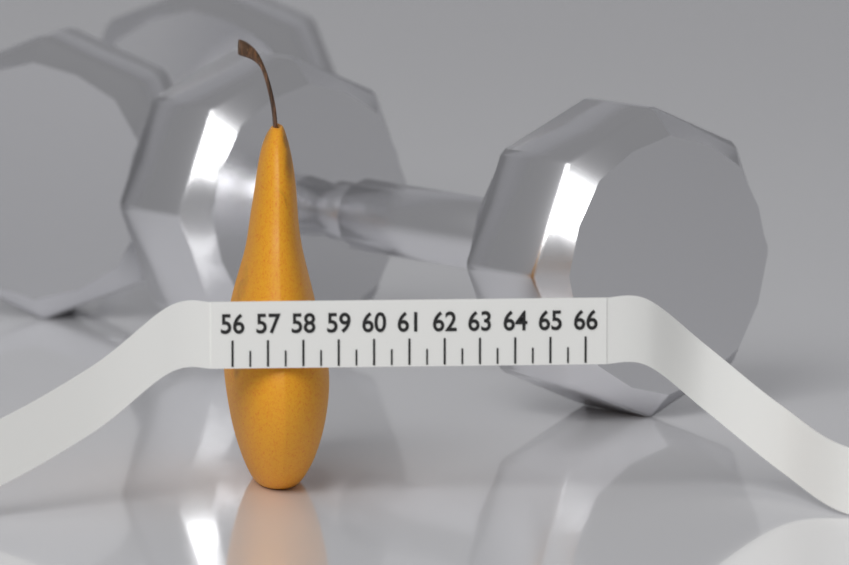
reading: 59.0 (no unit)
